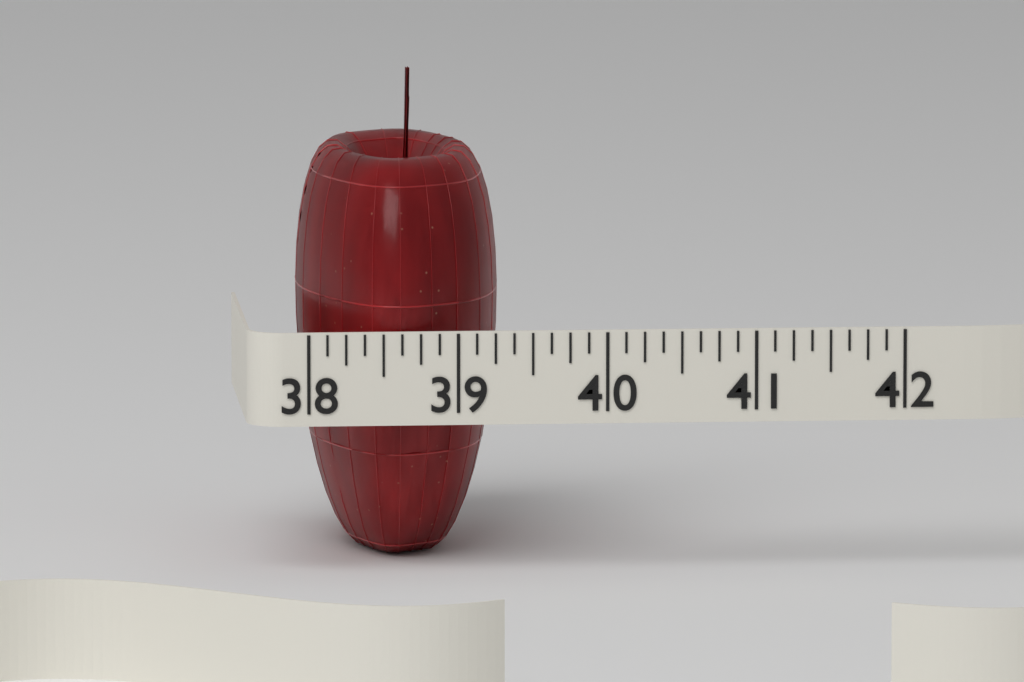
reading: 39.375 (no unit)
